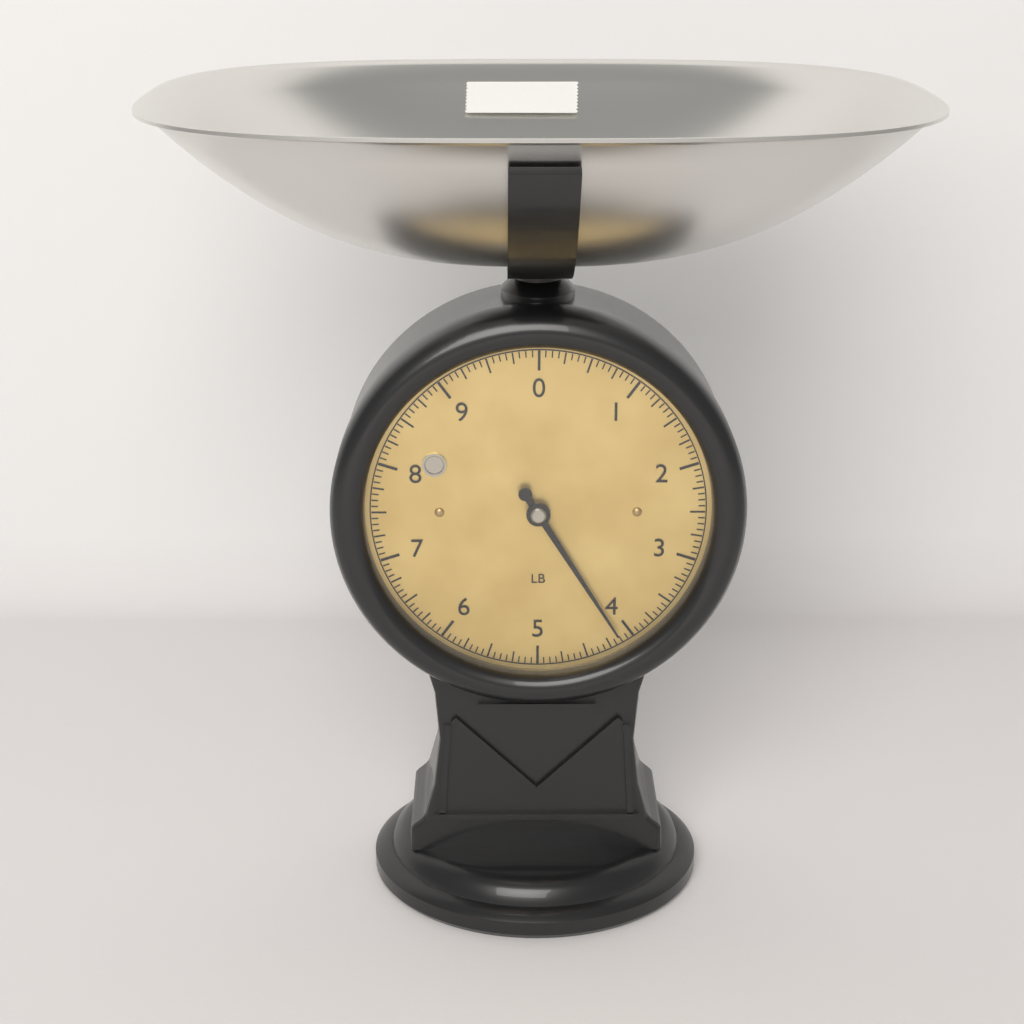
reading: 4.1250 lb
